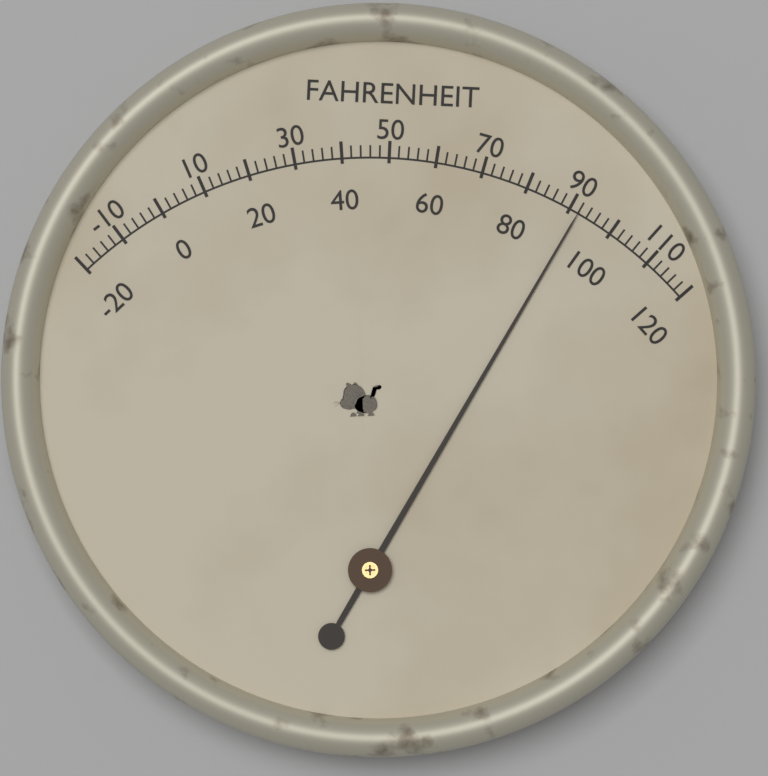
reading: 92 °F
